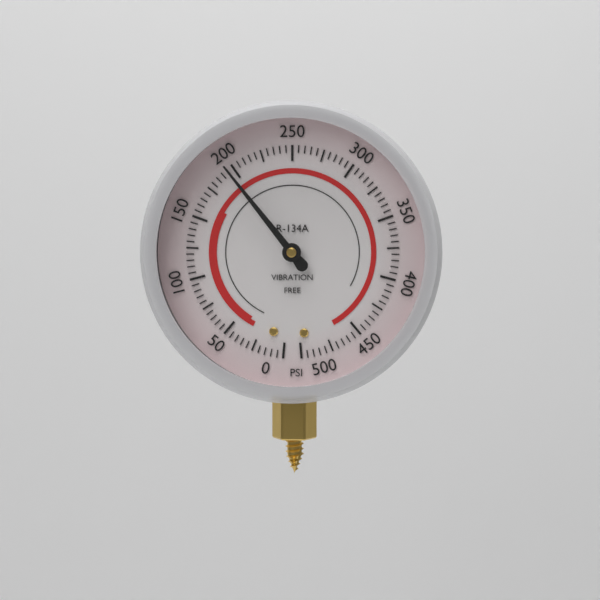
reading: 195 psi
